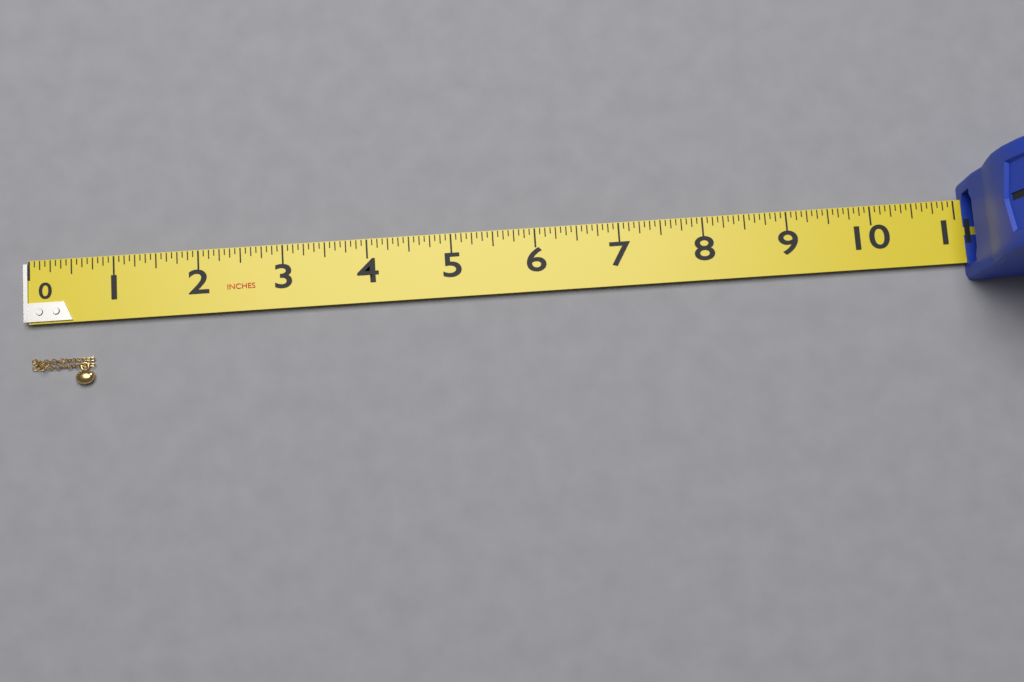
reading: 0.7500 in
